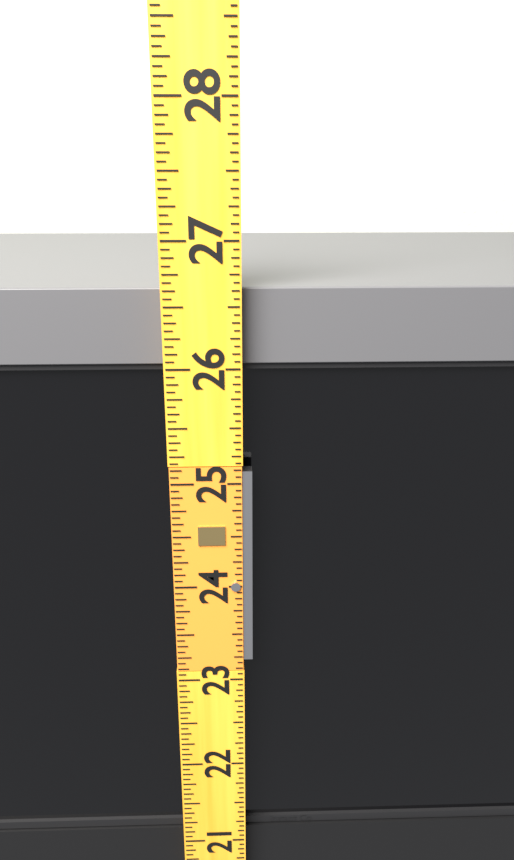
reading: 26.6250 (no unit)
